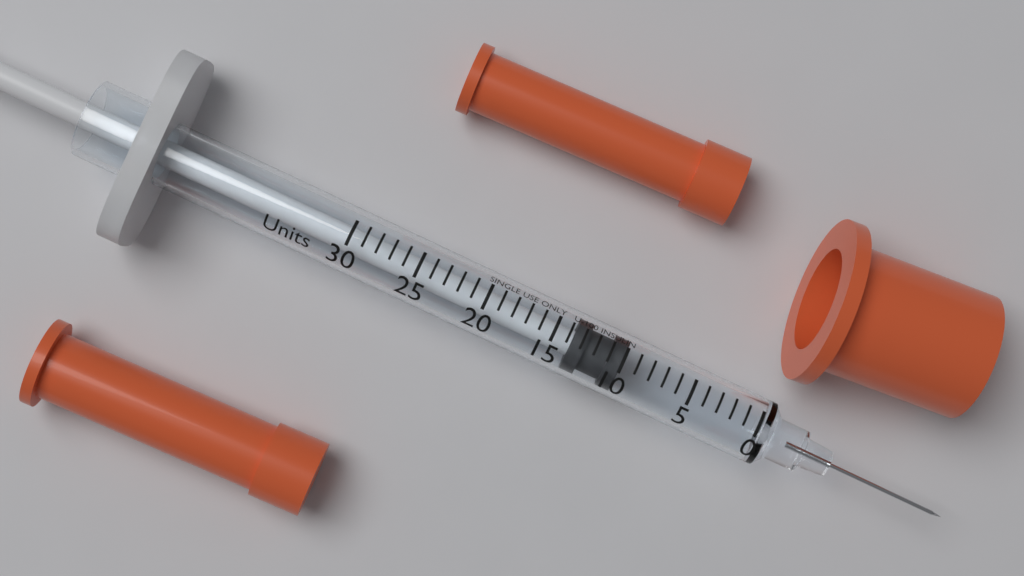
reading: 10 Units
